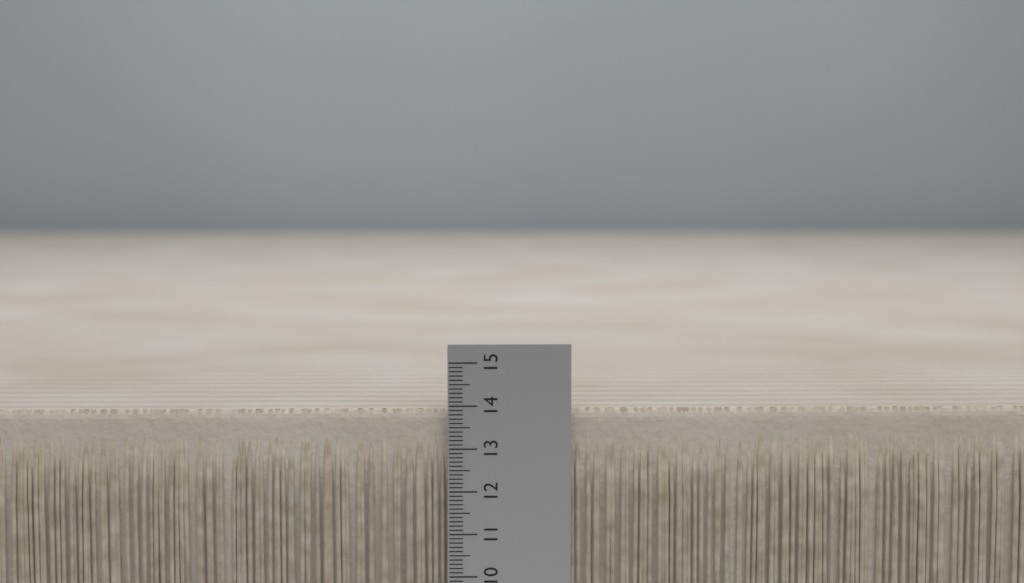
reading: 13.9 (no unit)
